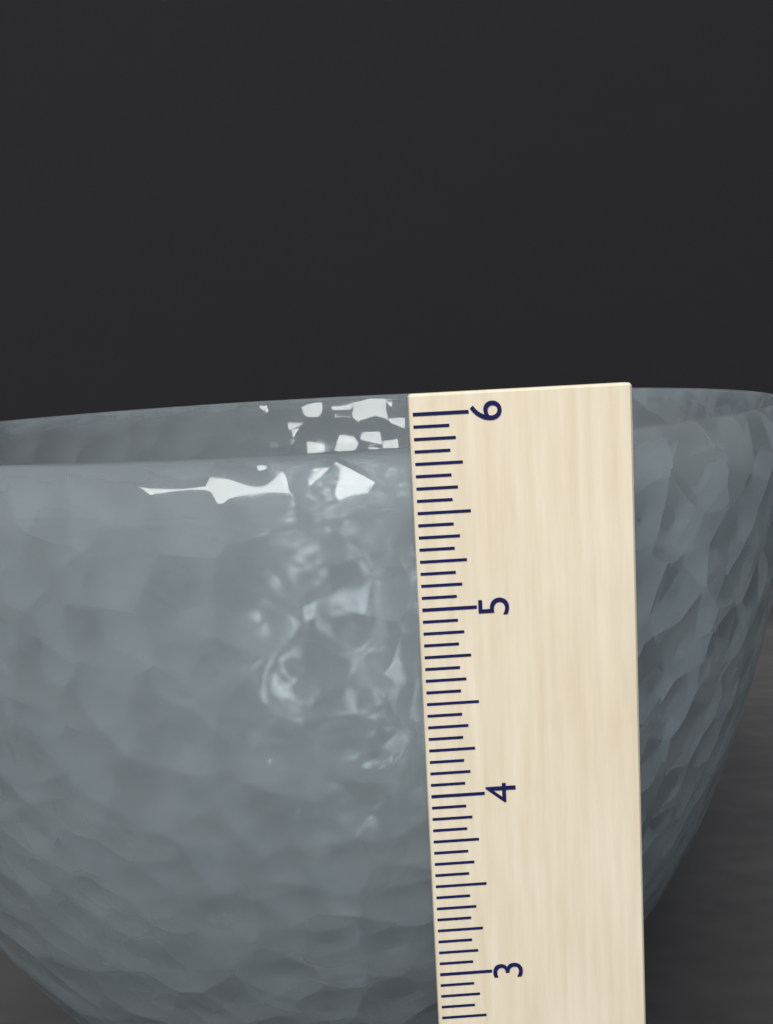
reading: 5.8125 (no unit)
